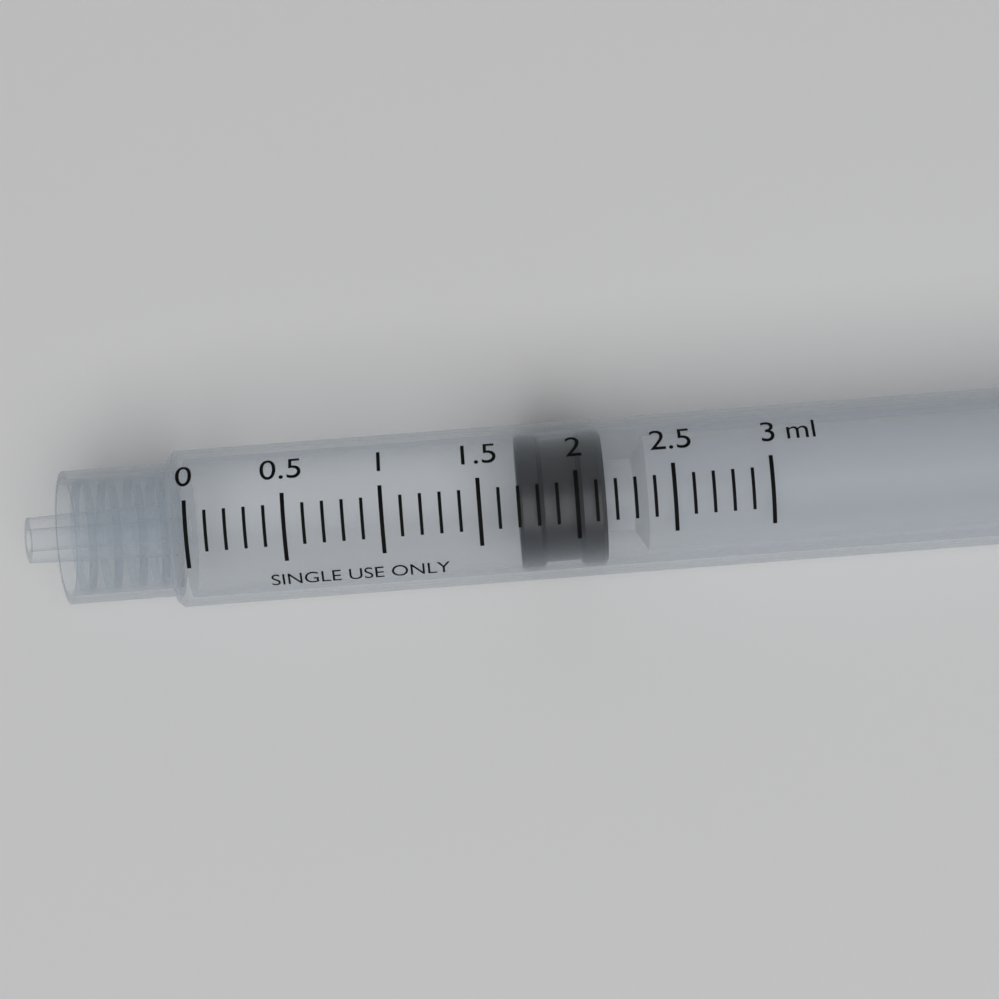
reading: 1.7 ml
